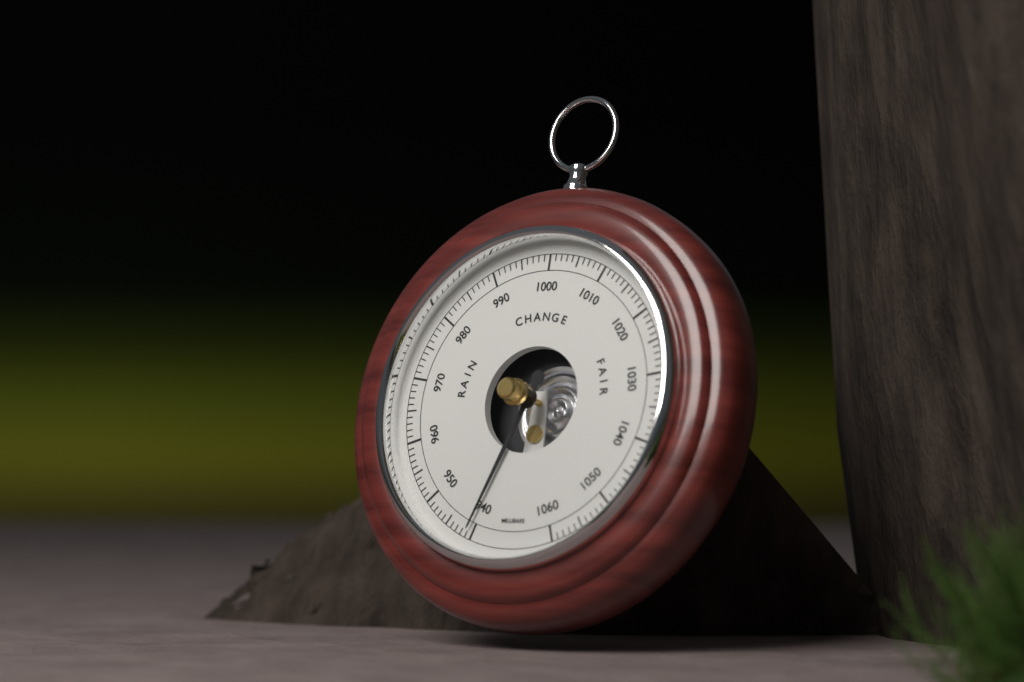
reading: 941 mbar
